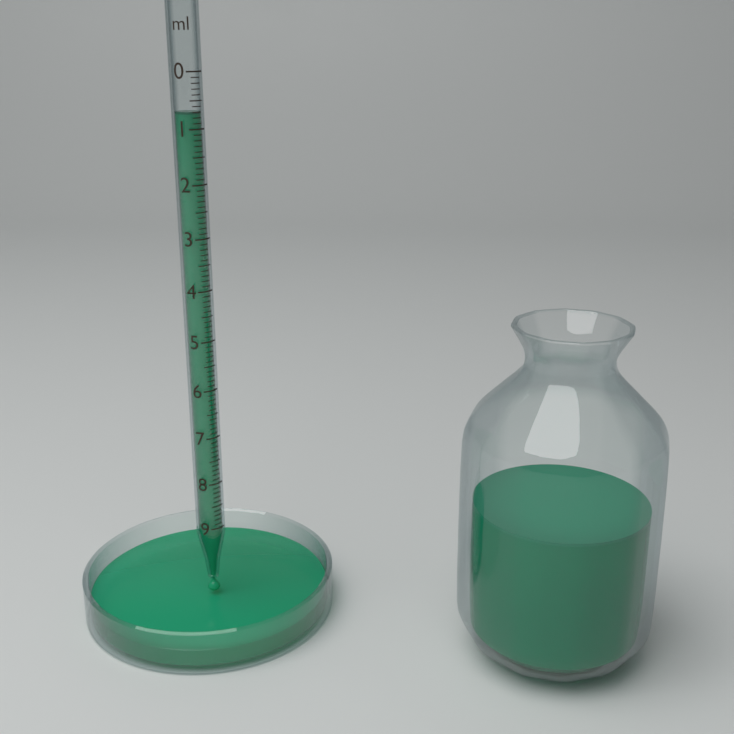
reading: 0.7 ml
